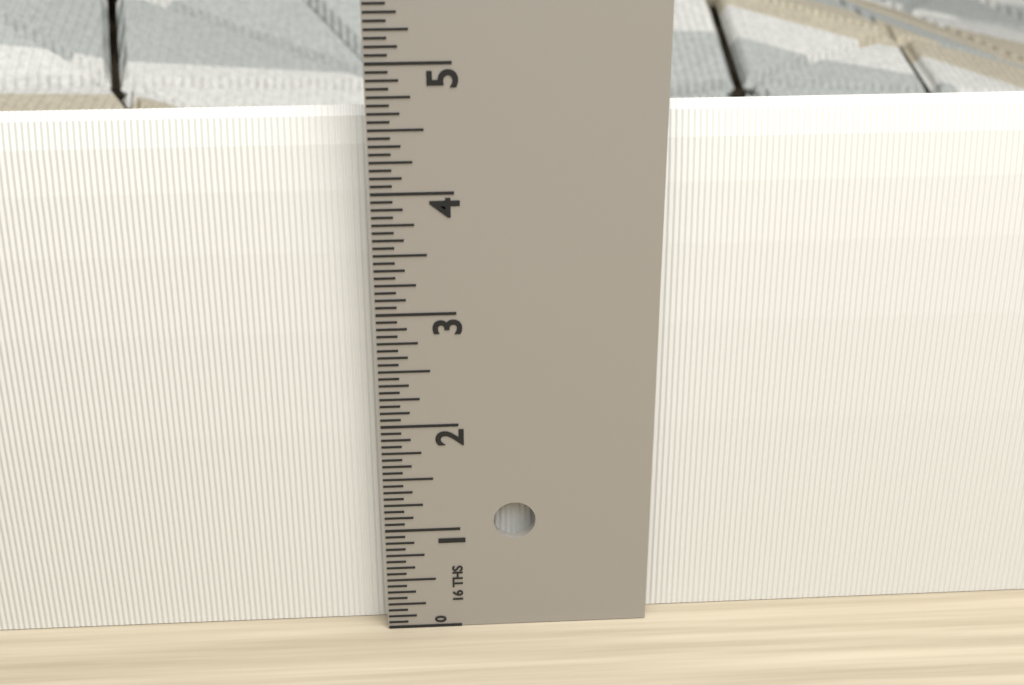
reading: 4.5625 in
